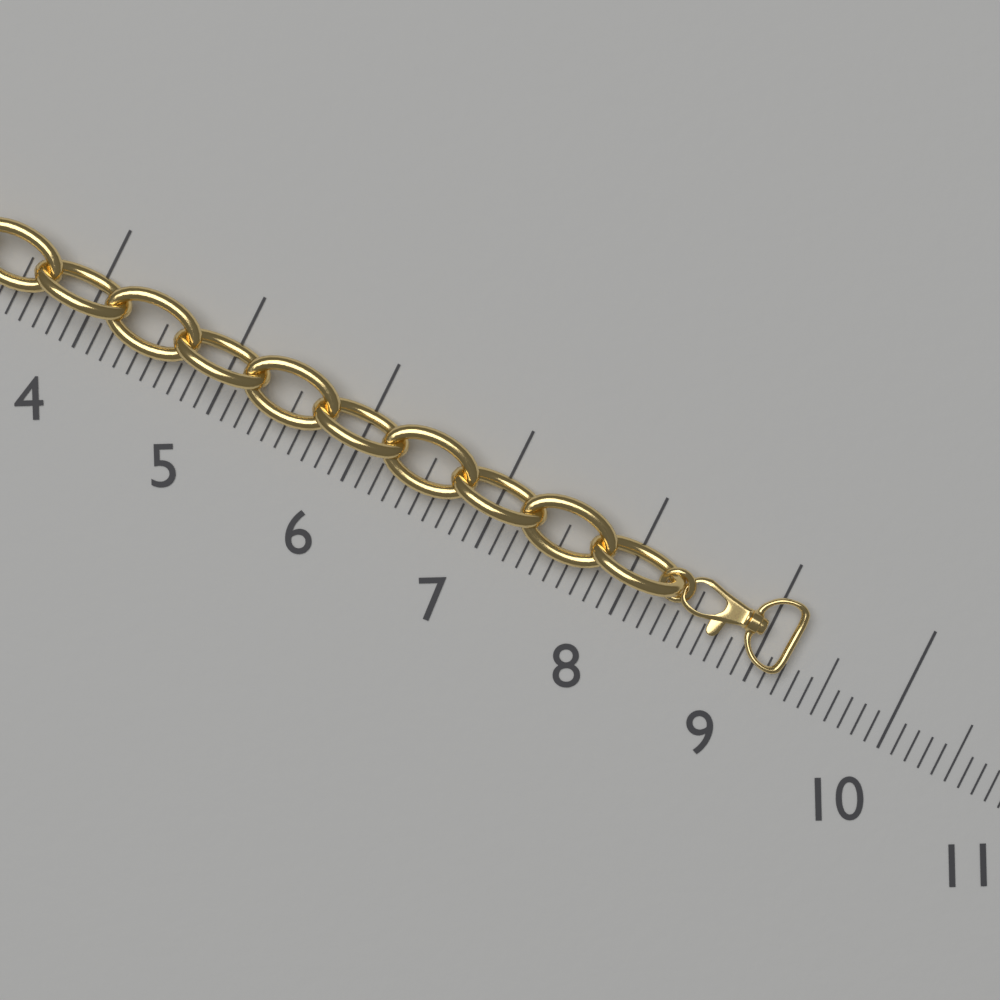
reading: 9.2 (no unit)
